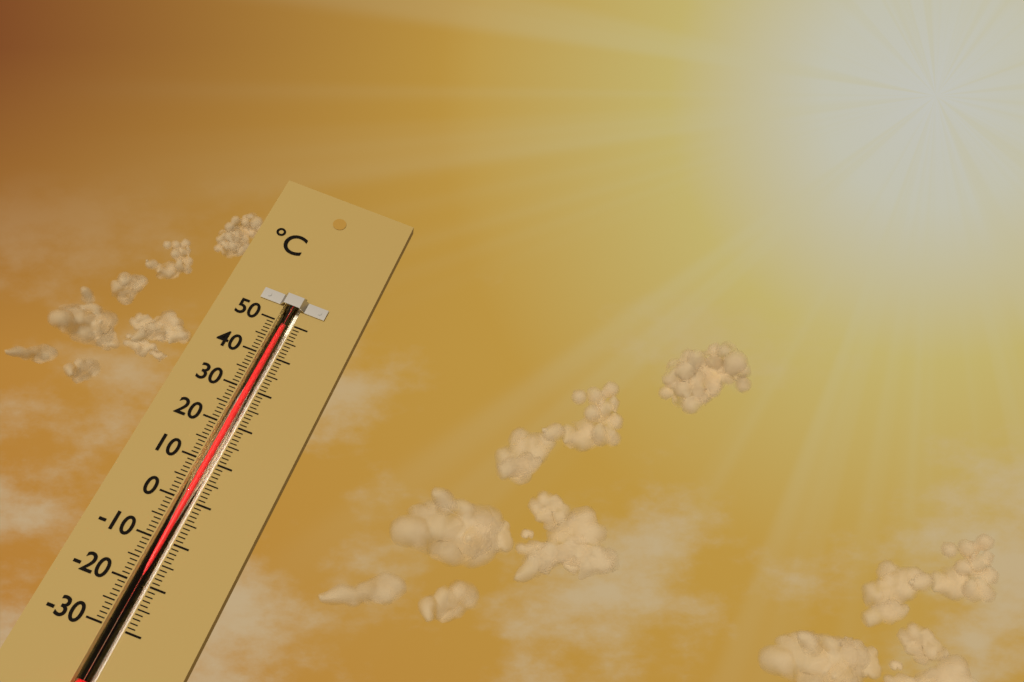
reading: 48 °C
